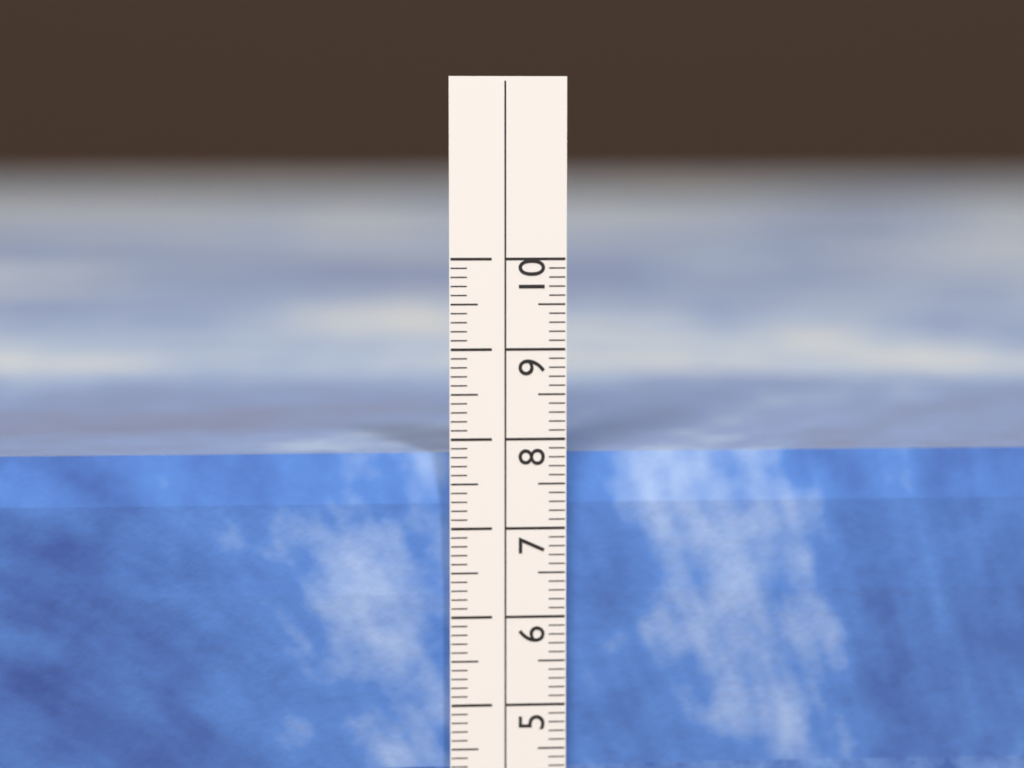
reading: 7.8 cm
